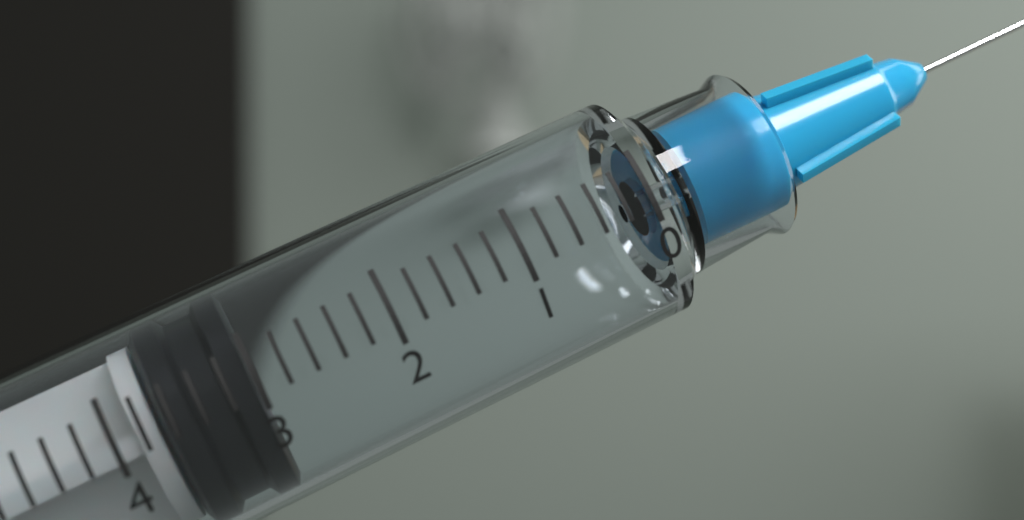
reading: 3.0 ml
